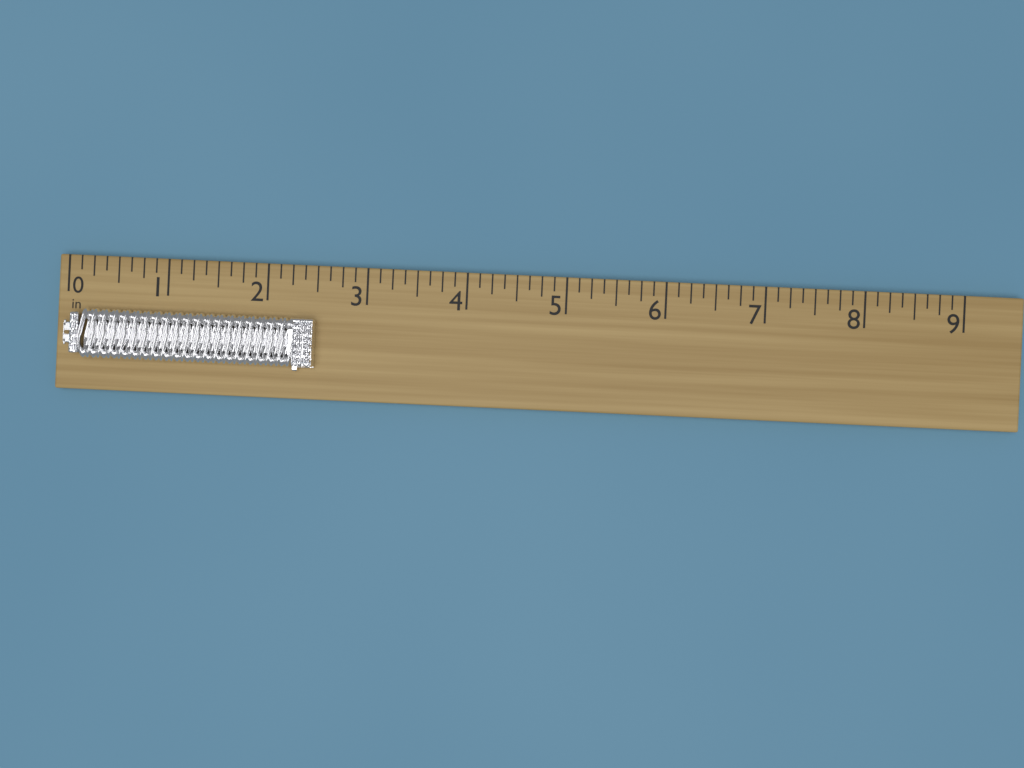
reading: 2.500 in
